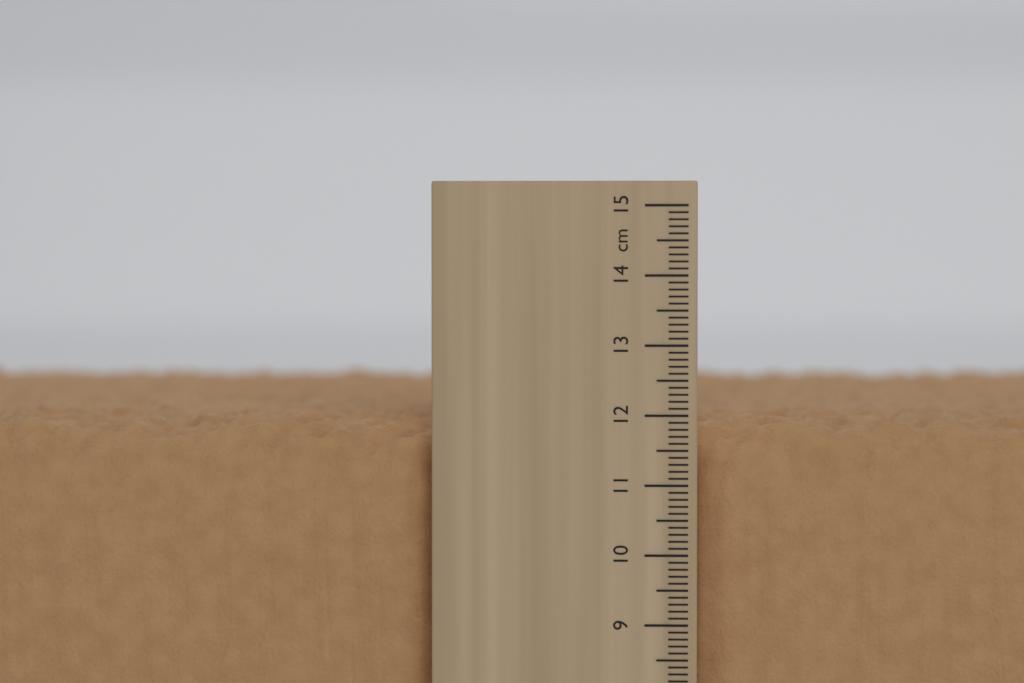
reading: 12.0 cm
